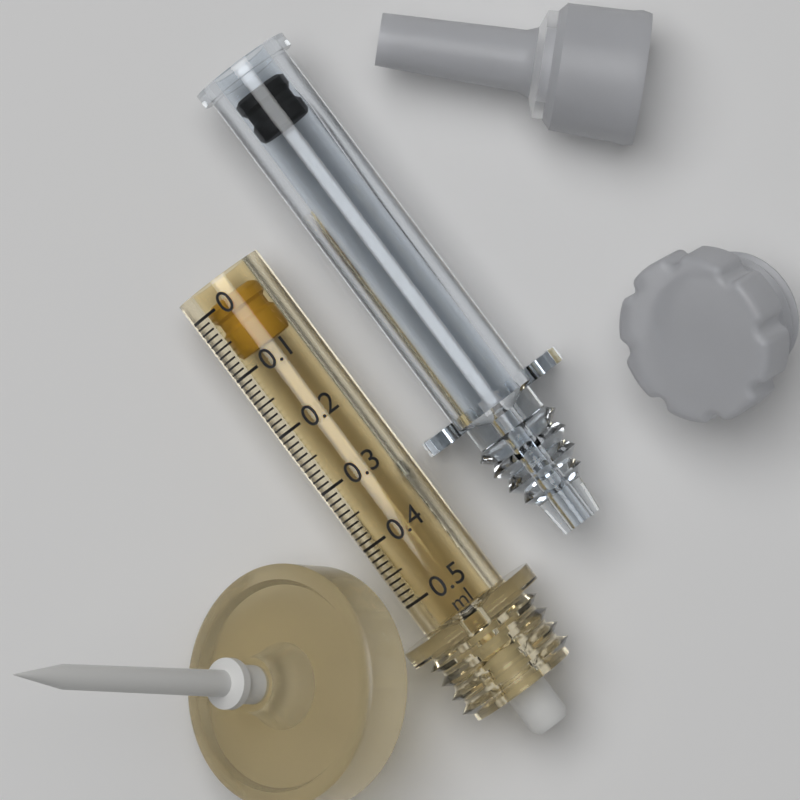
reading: 0.08 ml
